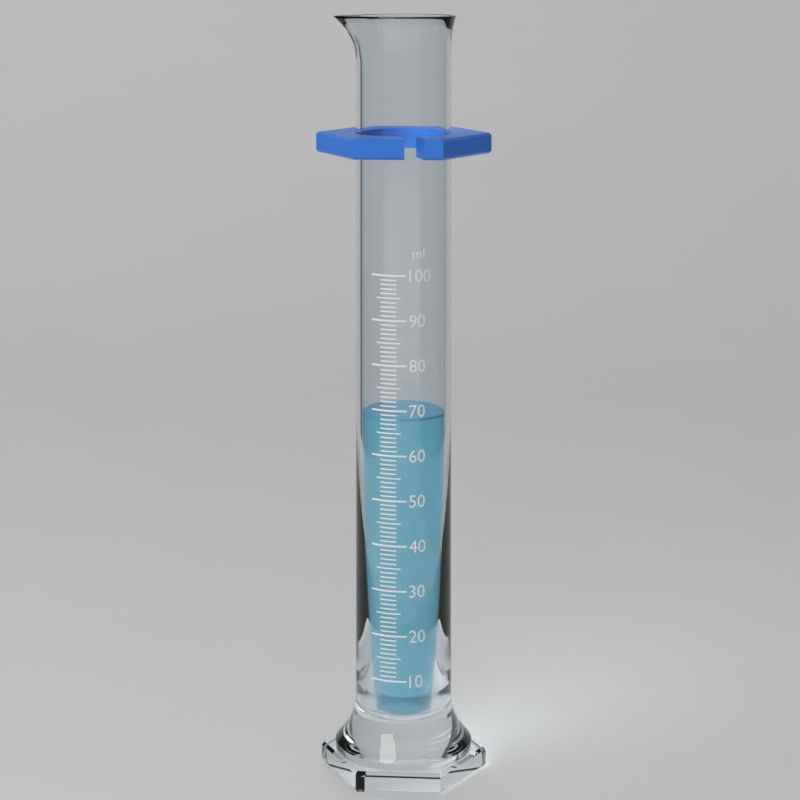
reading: 68 ml
